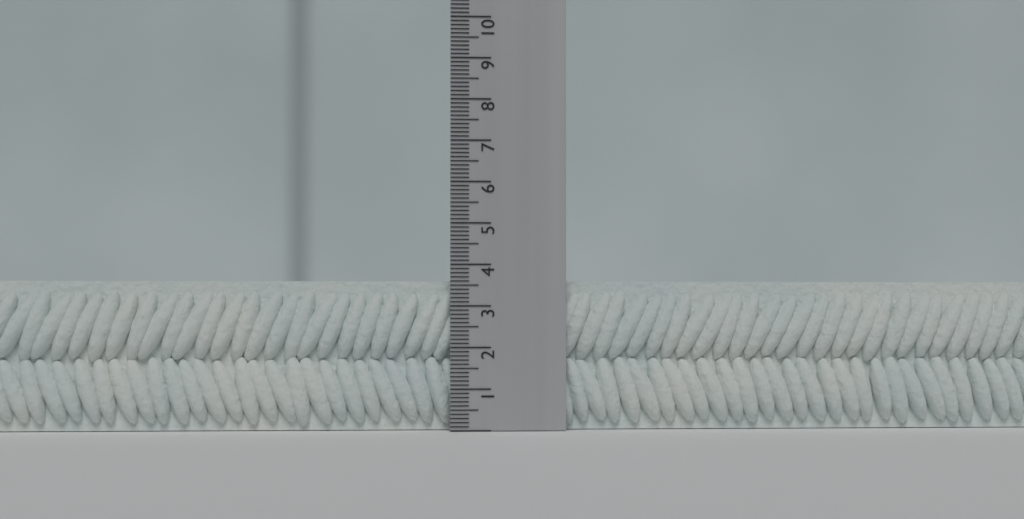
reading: 3.6 (no unit)
